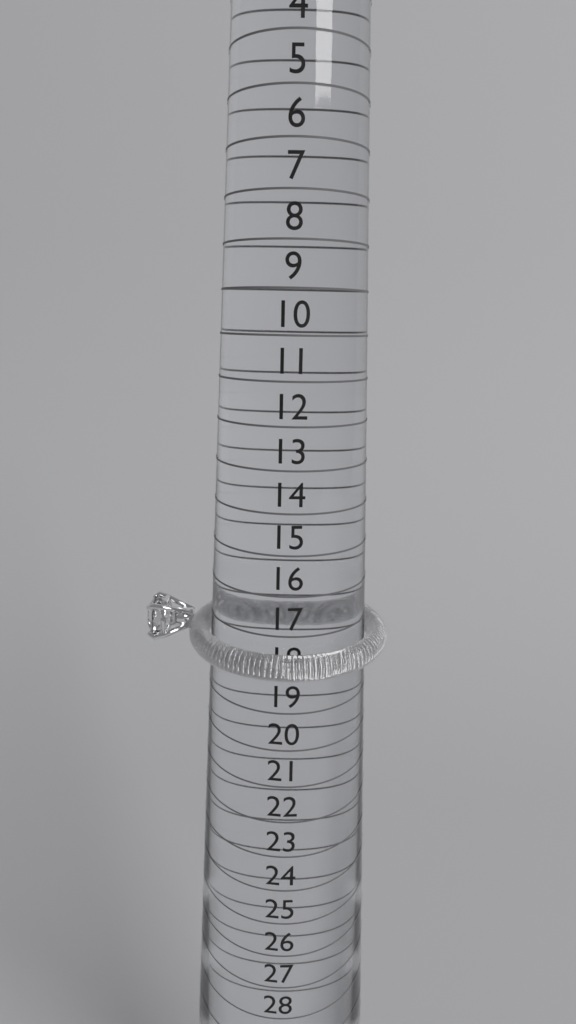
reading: 18 (no unit)
